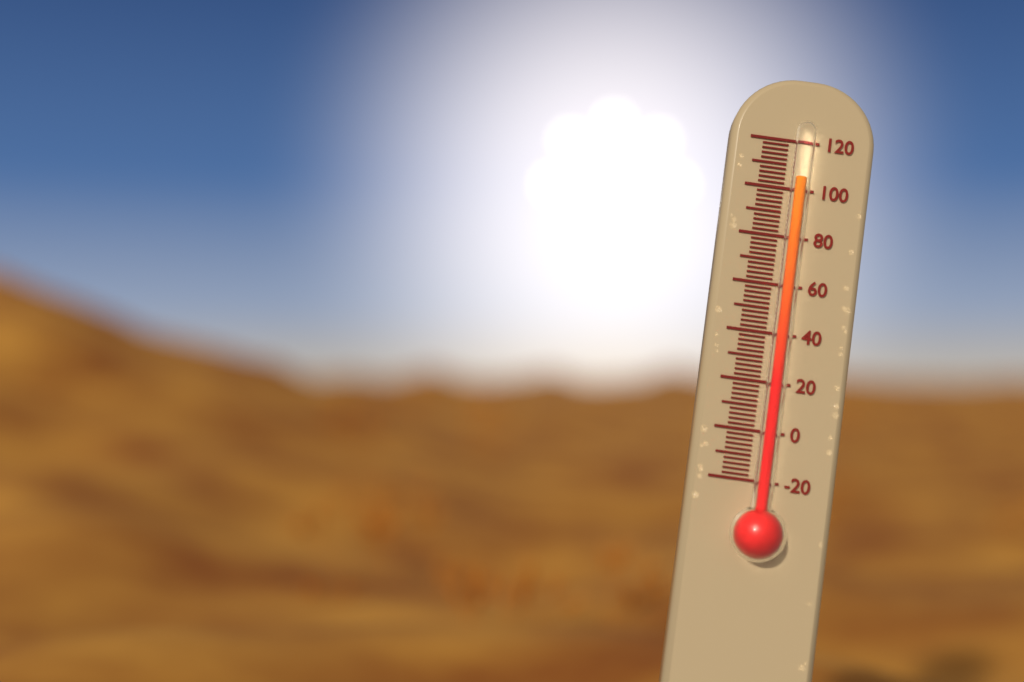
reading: 104 (no unit)
